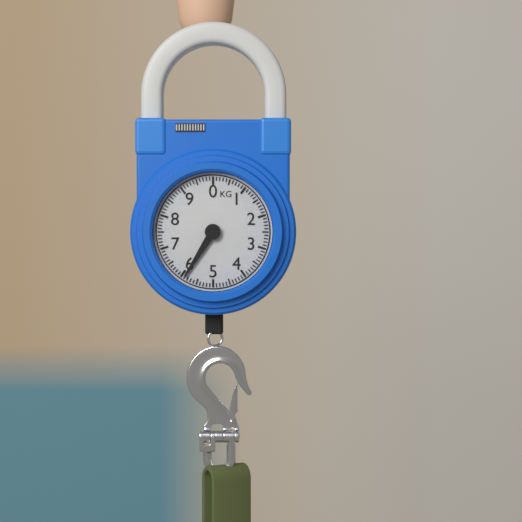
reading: 5.9 kg
